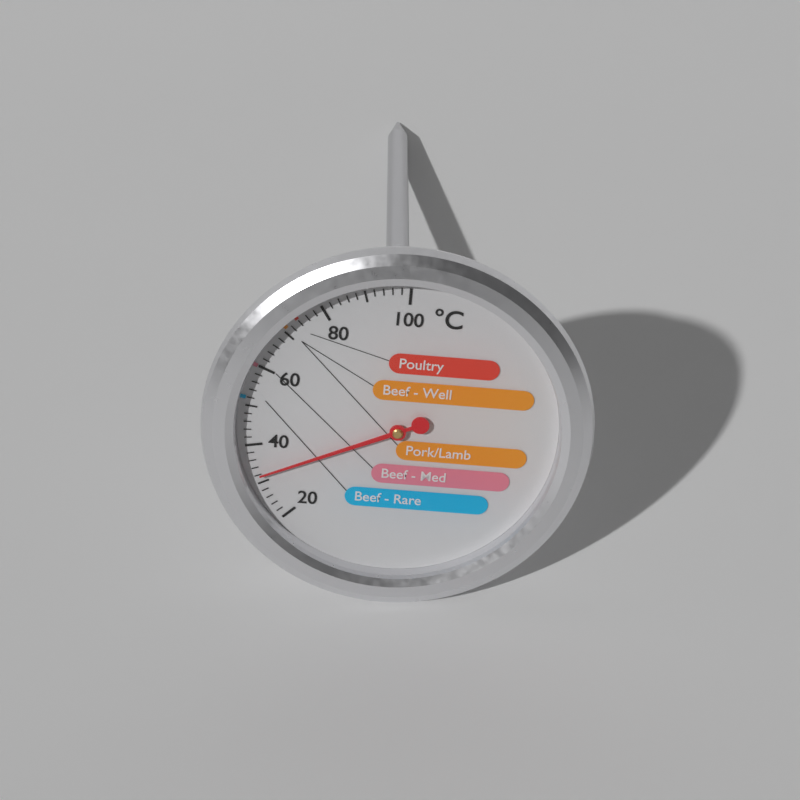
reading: 32 °C
